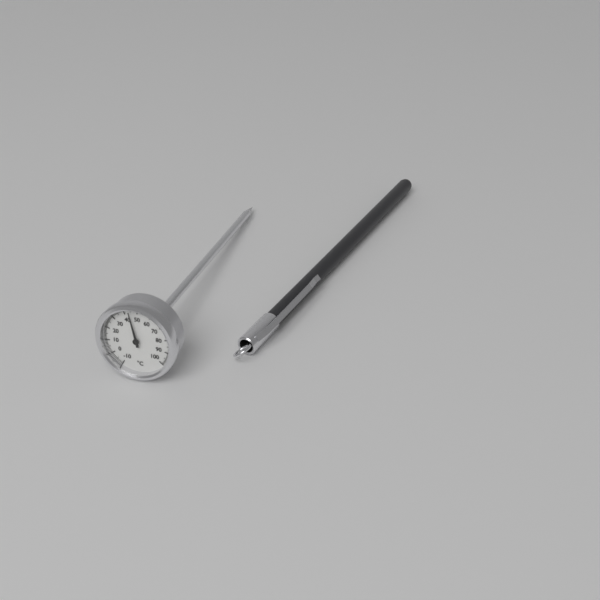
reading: 44 °C
